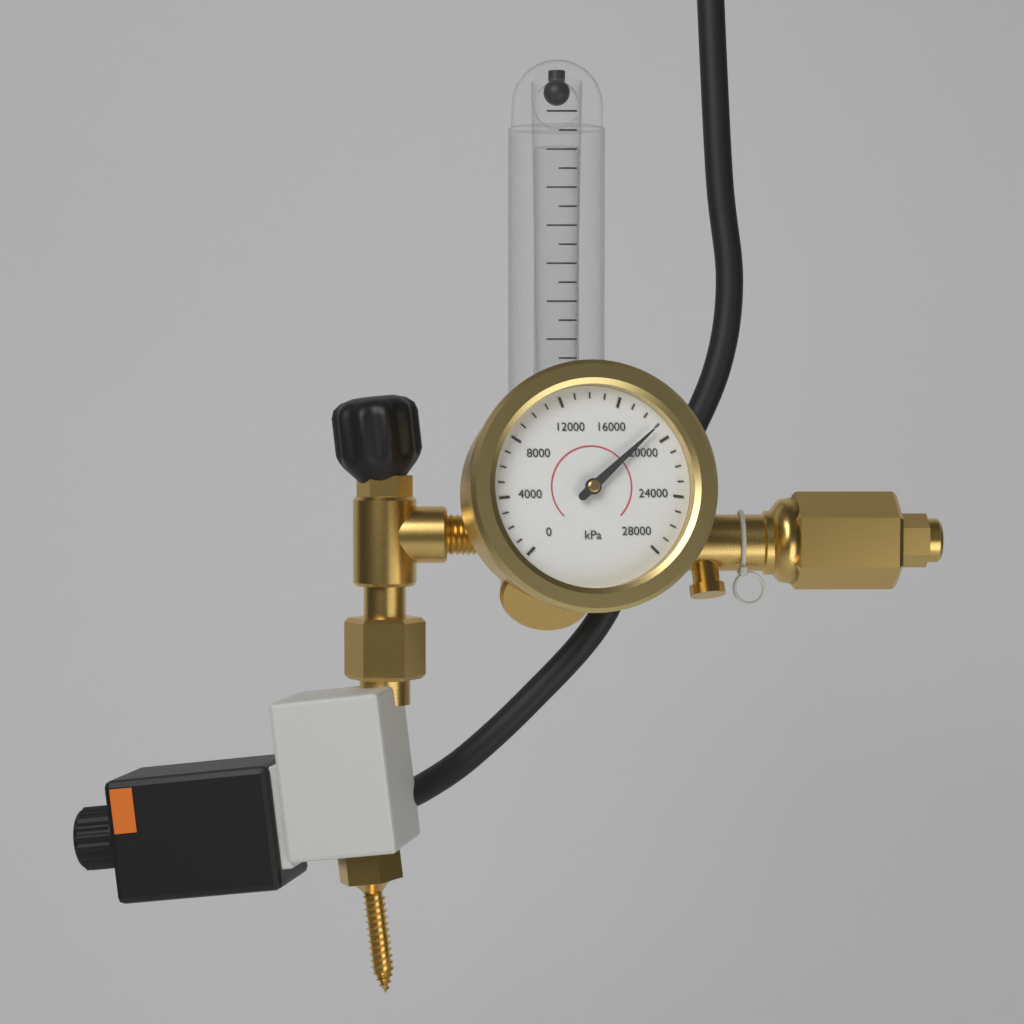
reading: 19000 kPa
